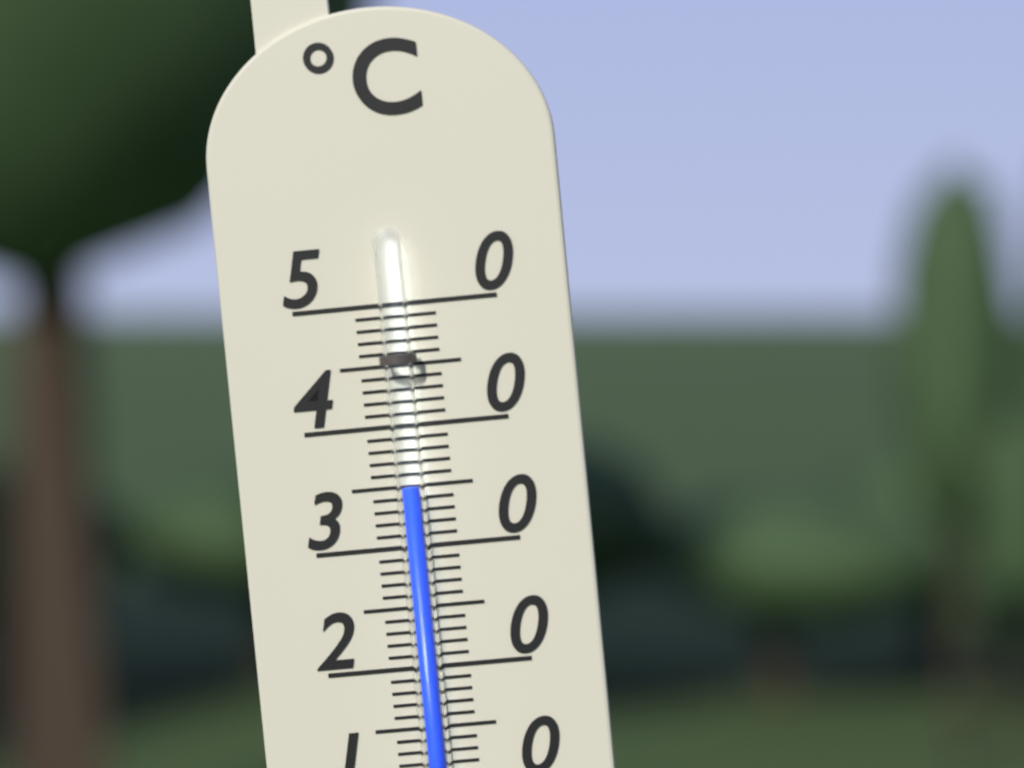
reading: 35 °C
